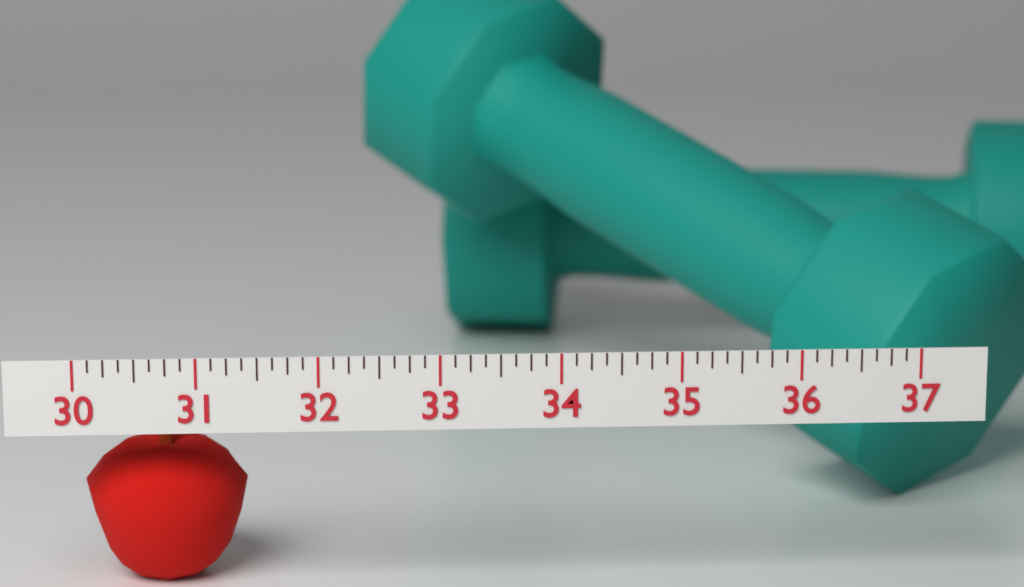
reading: 31.375 (no unit)
